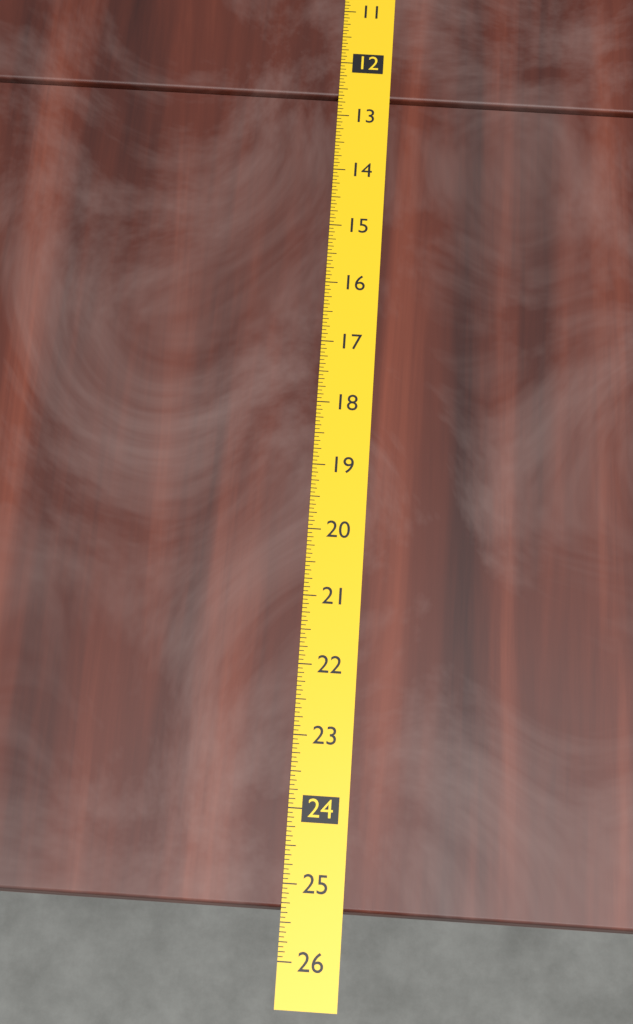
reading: 25.3125 (no unit)
